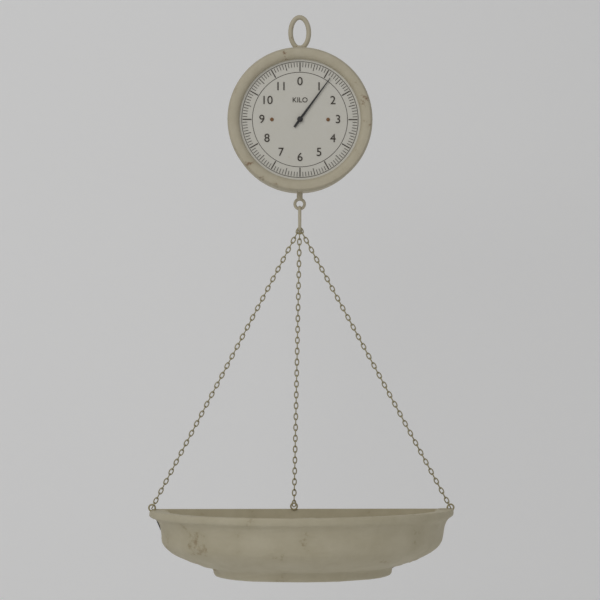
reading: 1.2 kg
